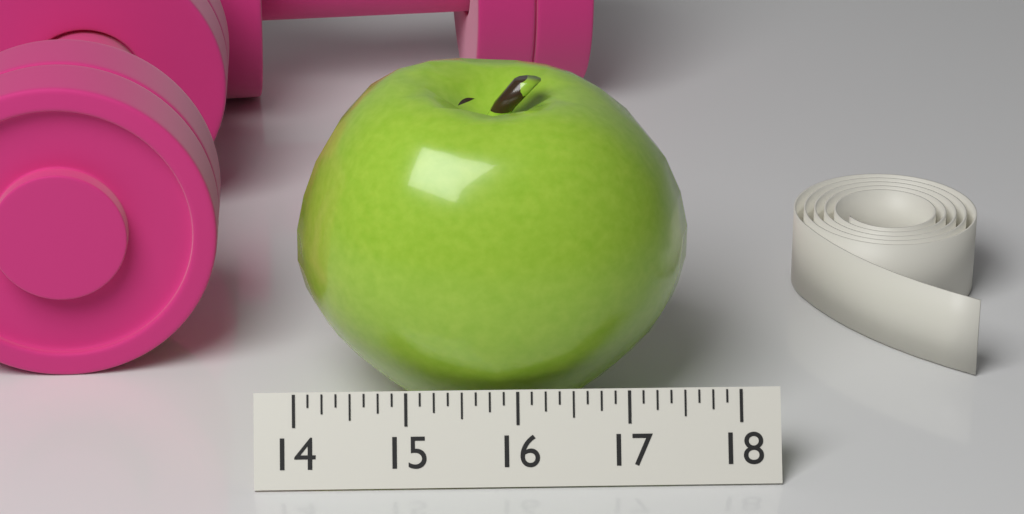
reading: 17.625 (no unit)
